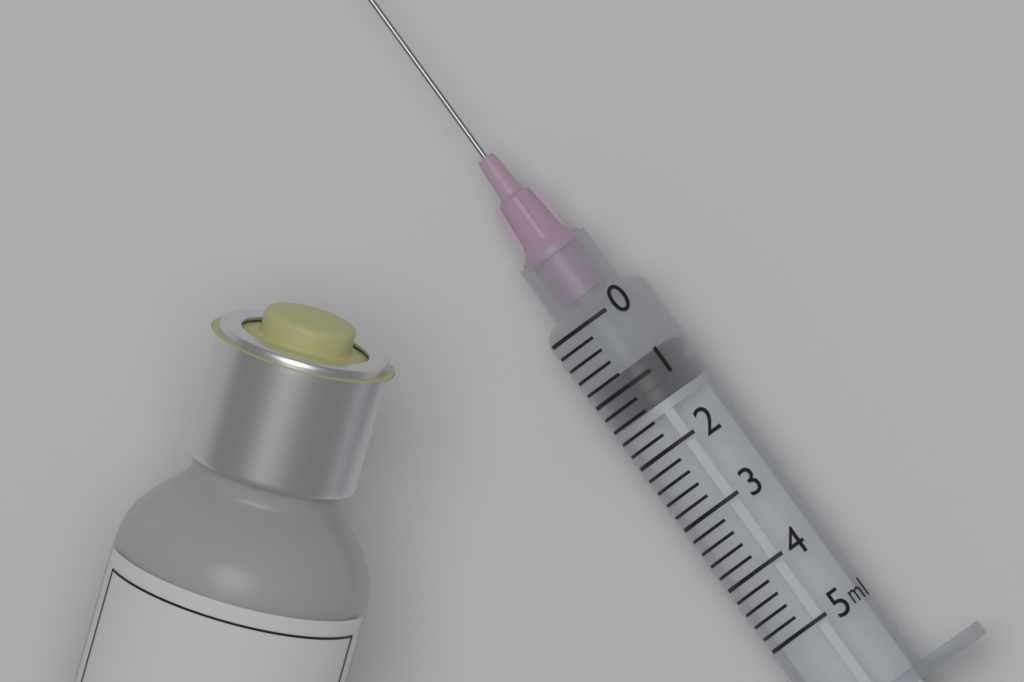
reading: 0.8 ml
